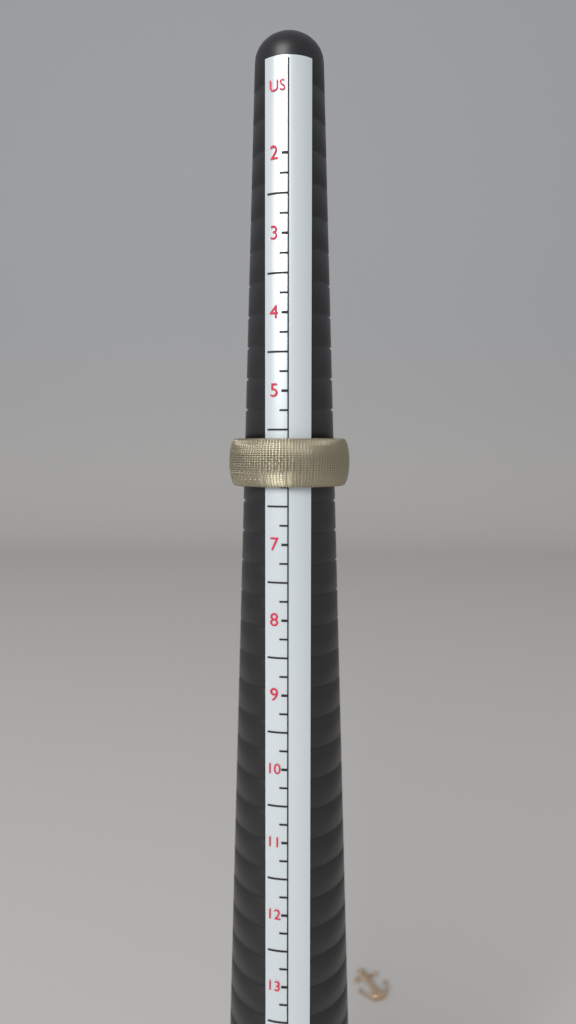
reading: 6.25 US
